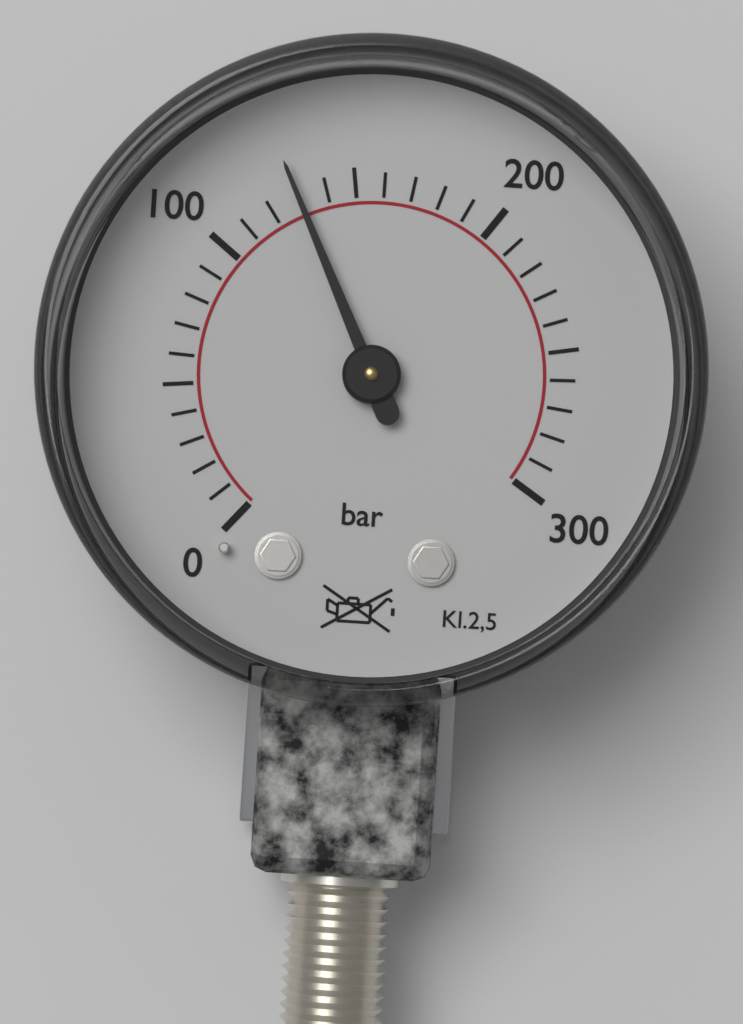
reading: 130 bar
